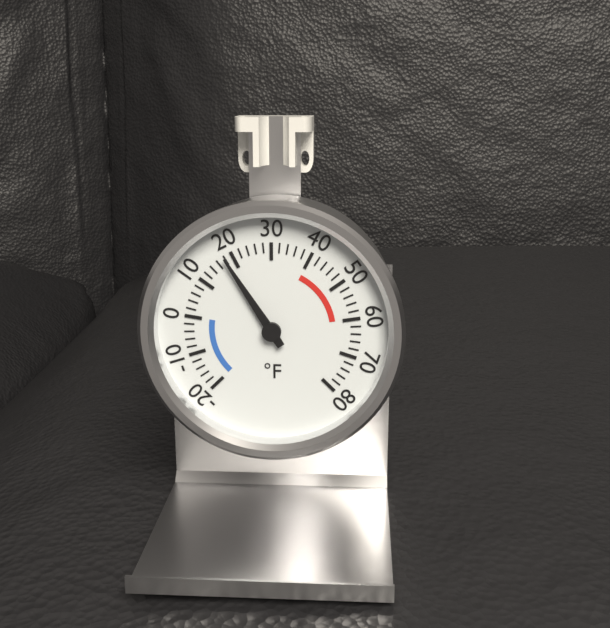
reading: 18 °F
